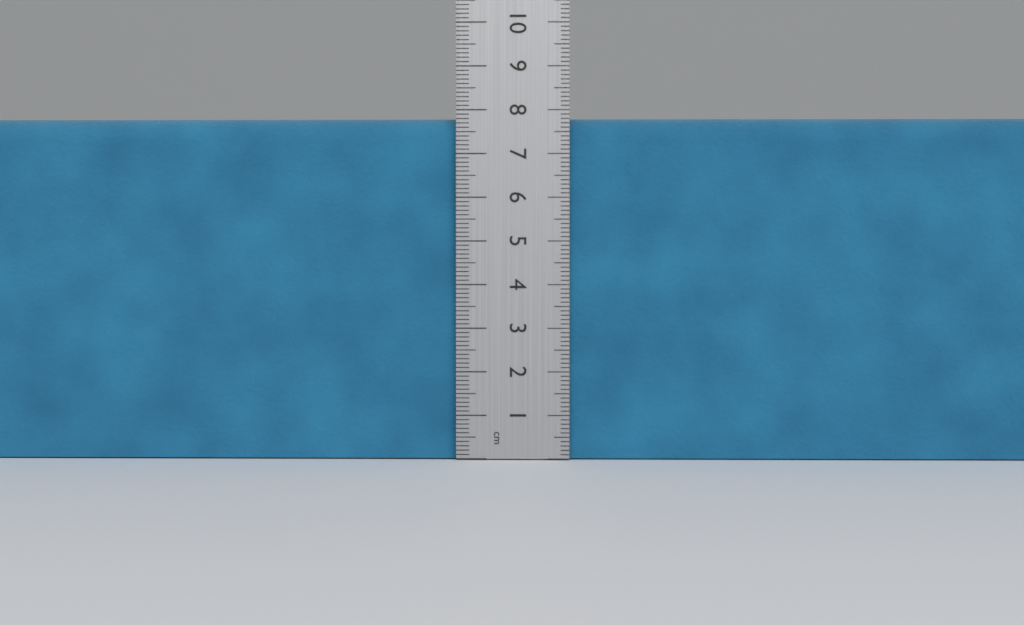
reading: 7.8 cm
